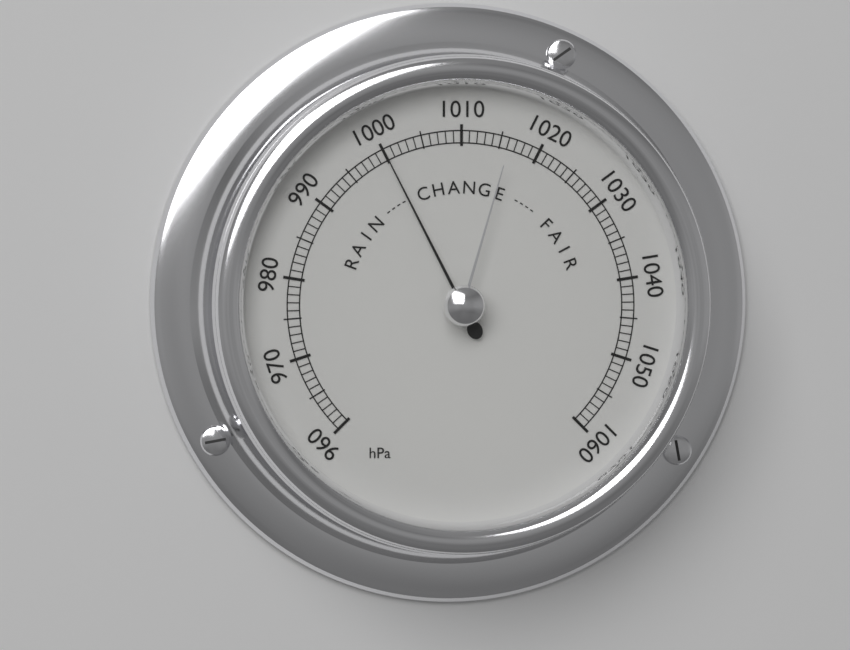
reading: 1000 hPa
